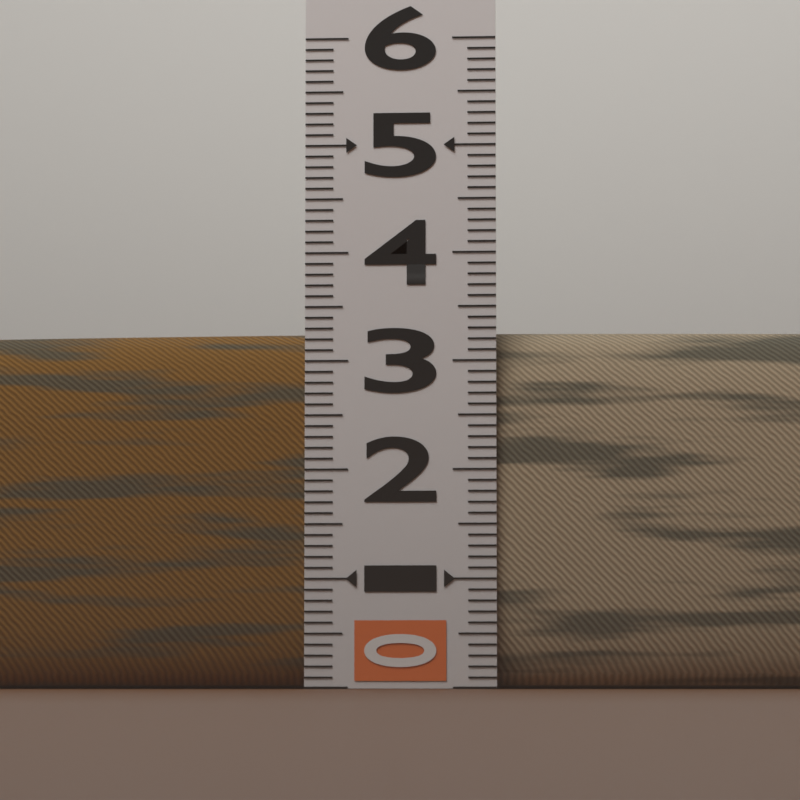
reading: 3.3 (no unit)
